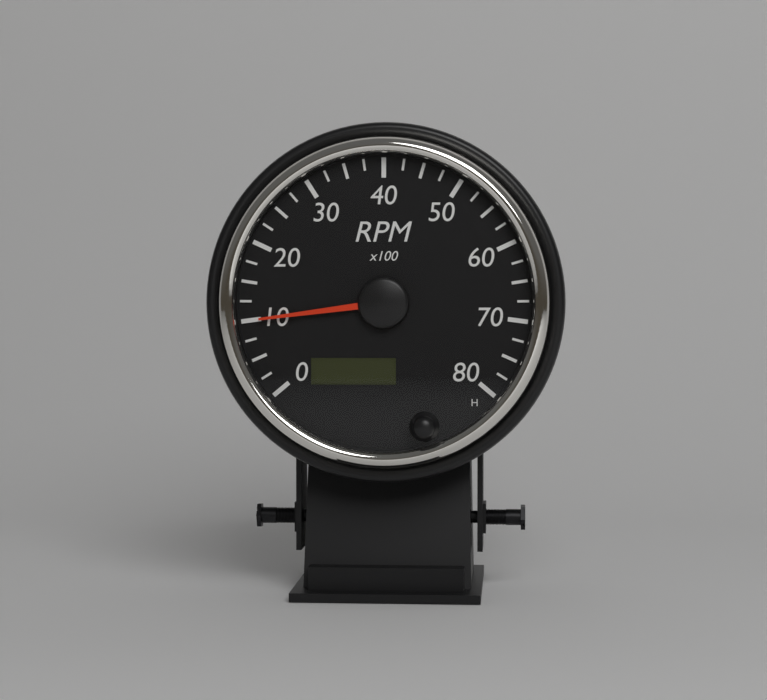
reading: 1000 RPM
